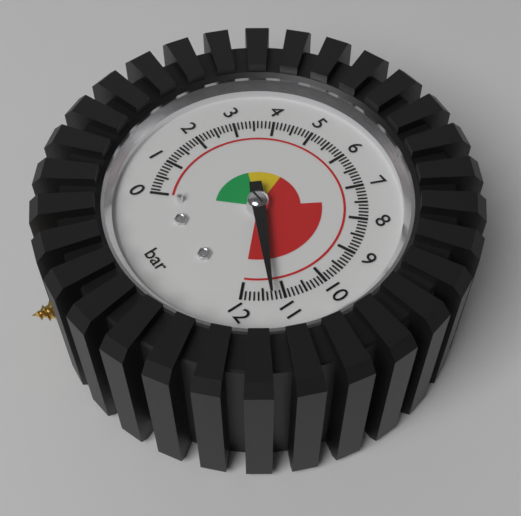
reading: 11.3 bar
